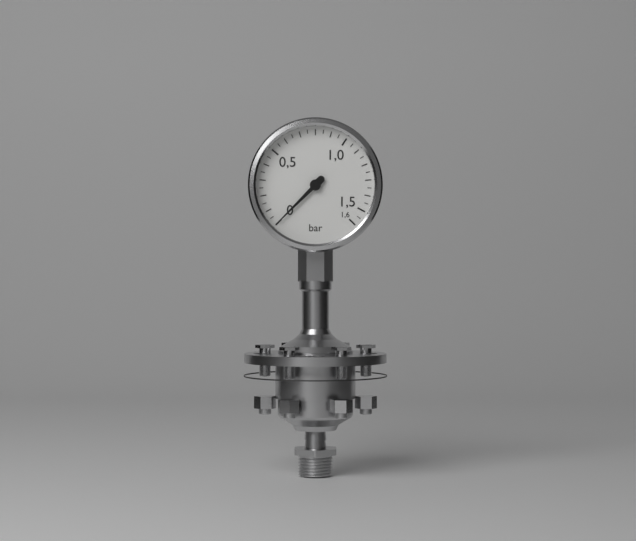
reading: 0.00 bar
